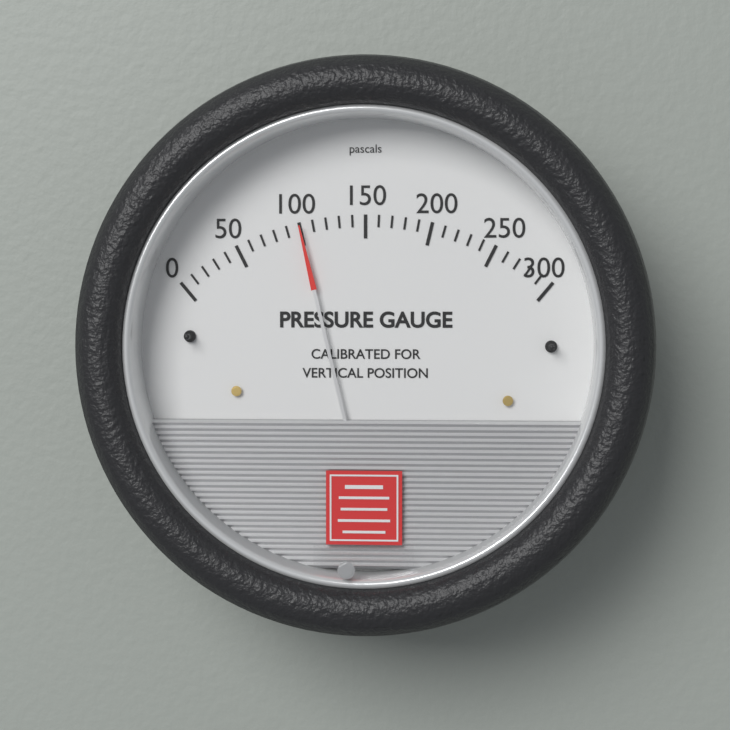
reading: 100 Pa
